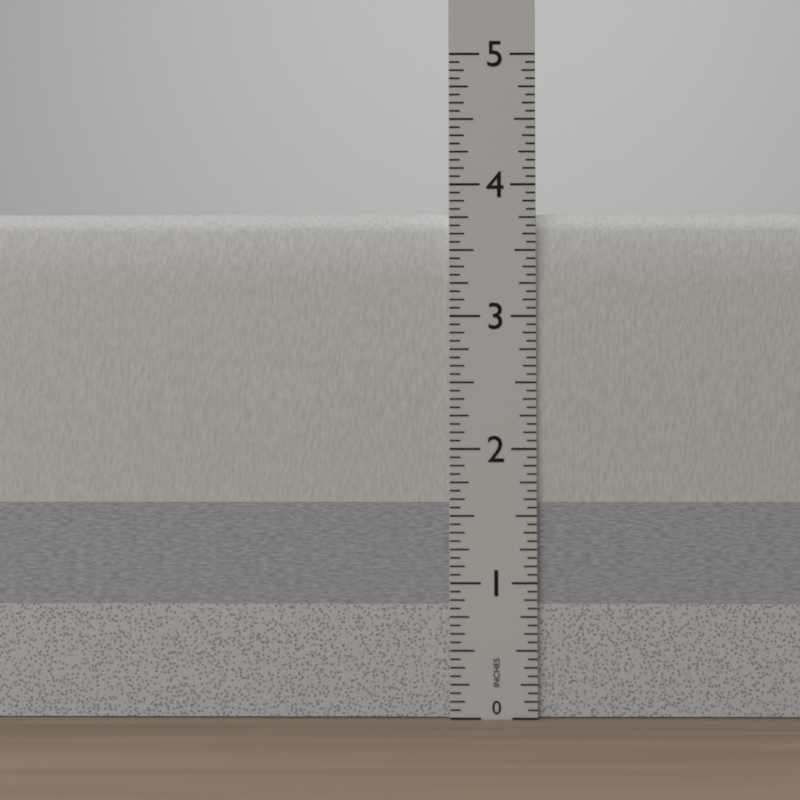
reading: 3.8125 in
